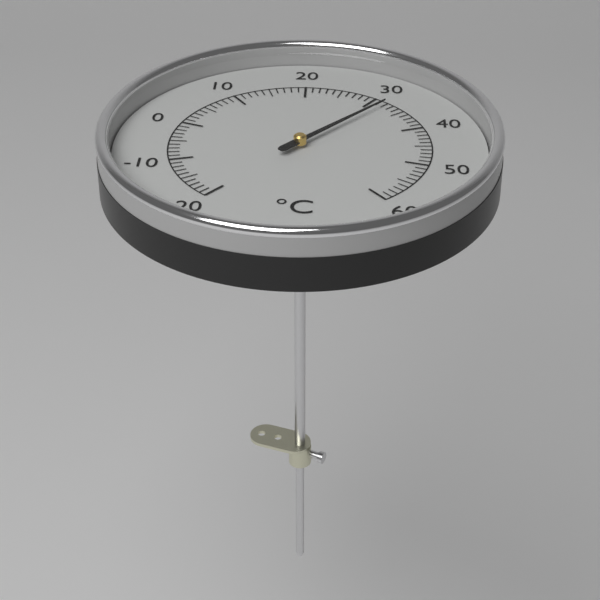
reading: 32 °C
